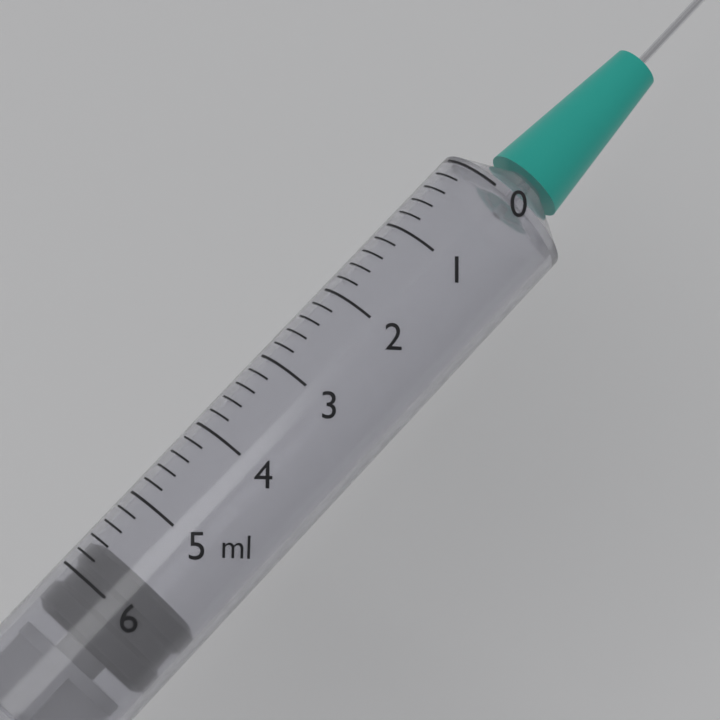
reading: 5.6 ml
